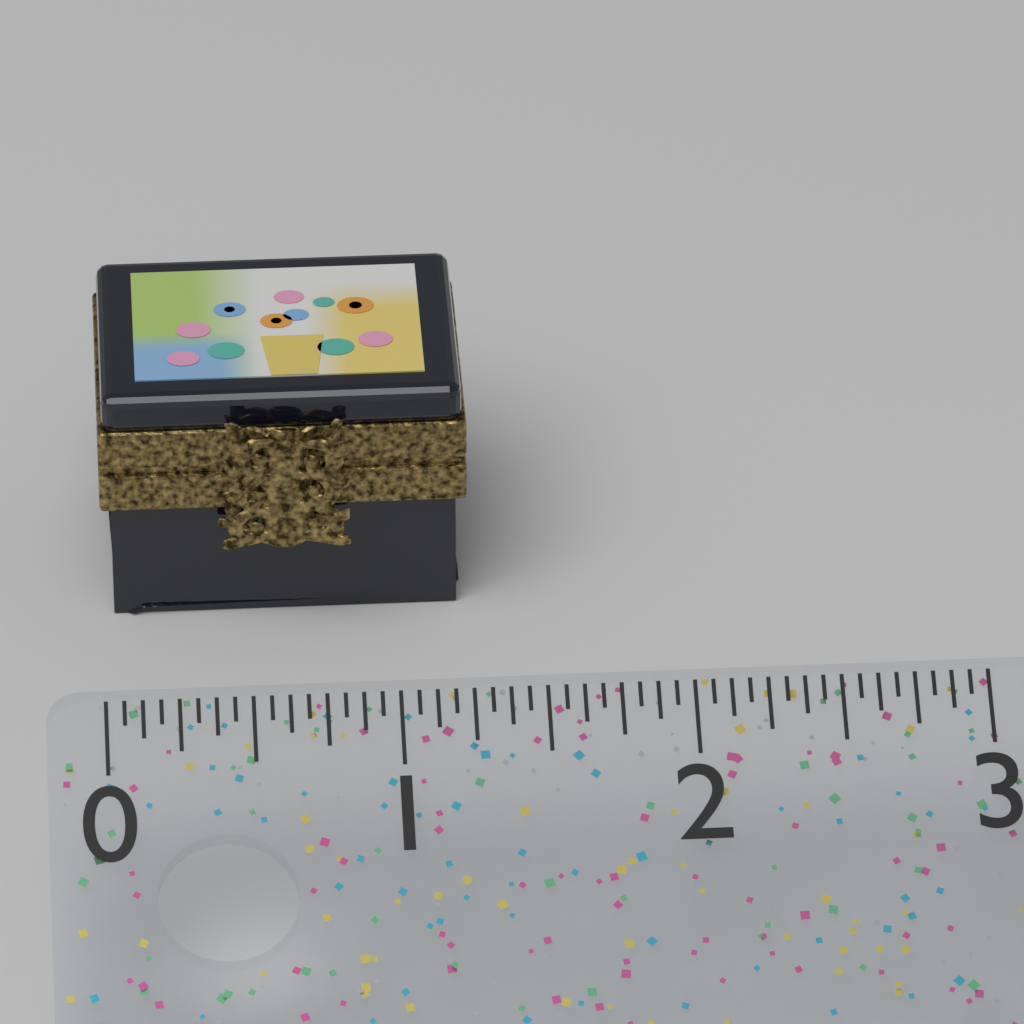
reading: 1.3125 (no unit)
